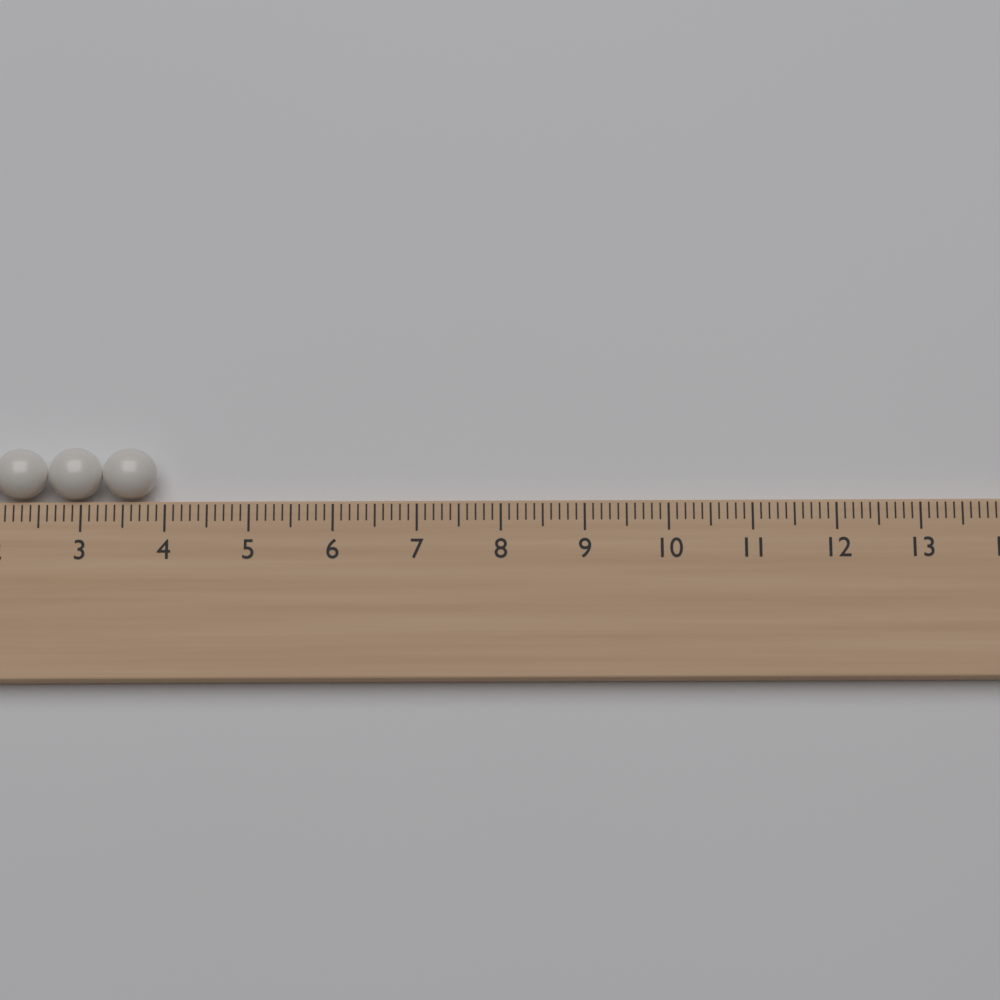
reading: 3.9 (no unit)
